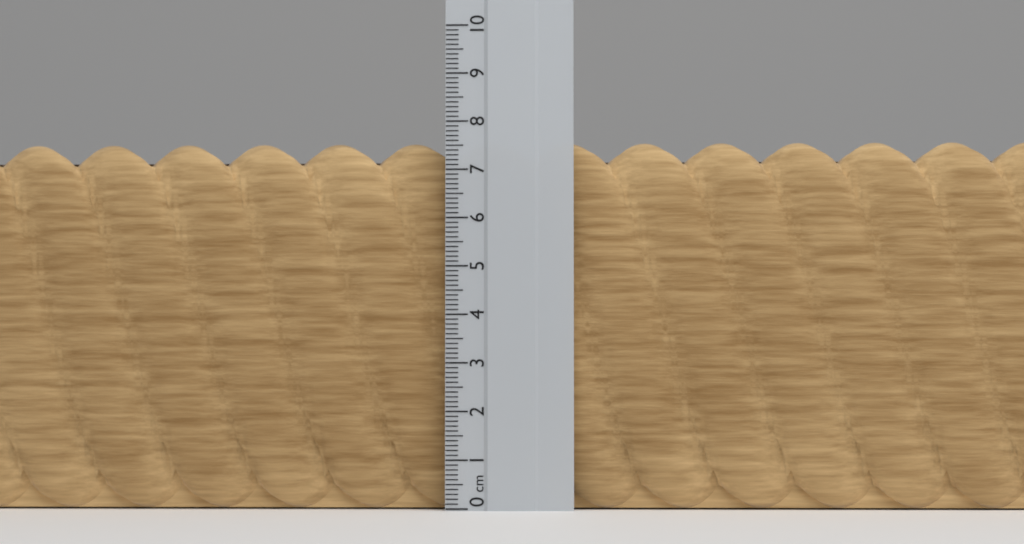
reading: 7.6 cm
